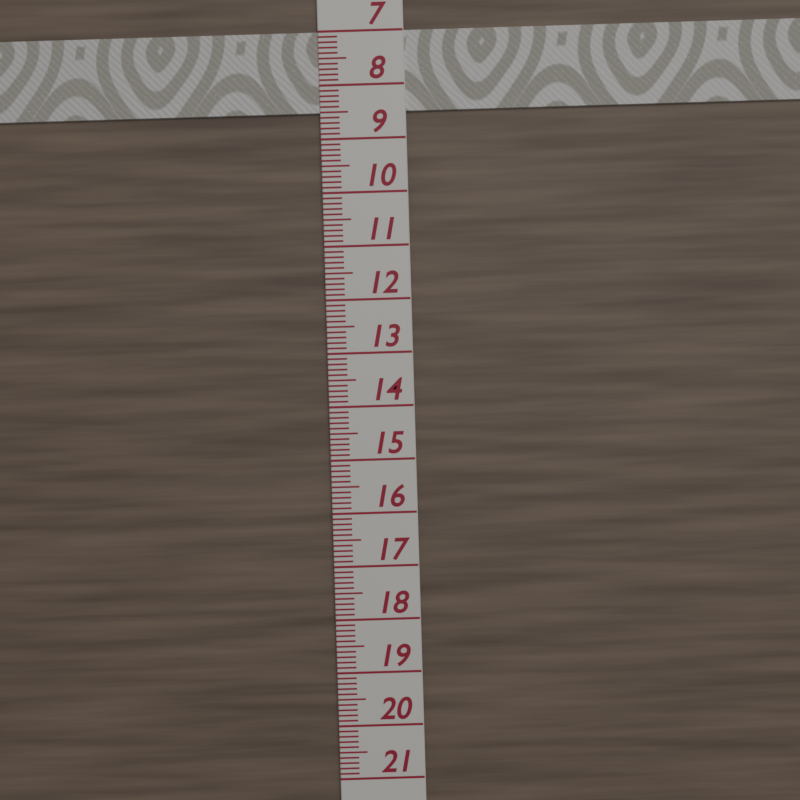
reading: 8.5 (no unit)
